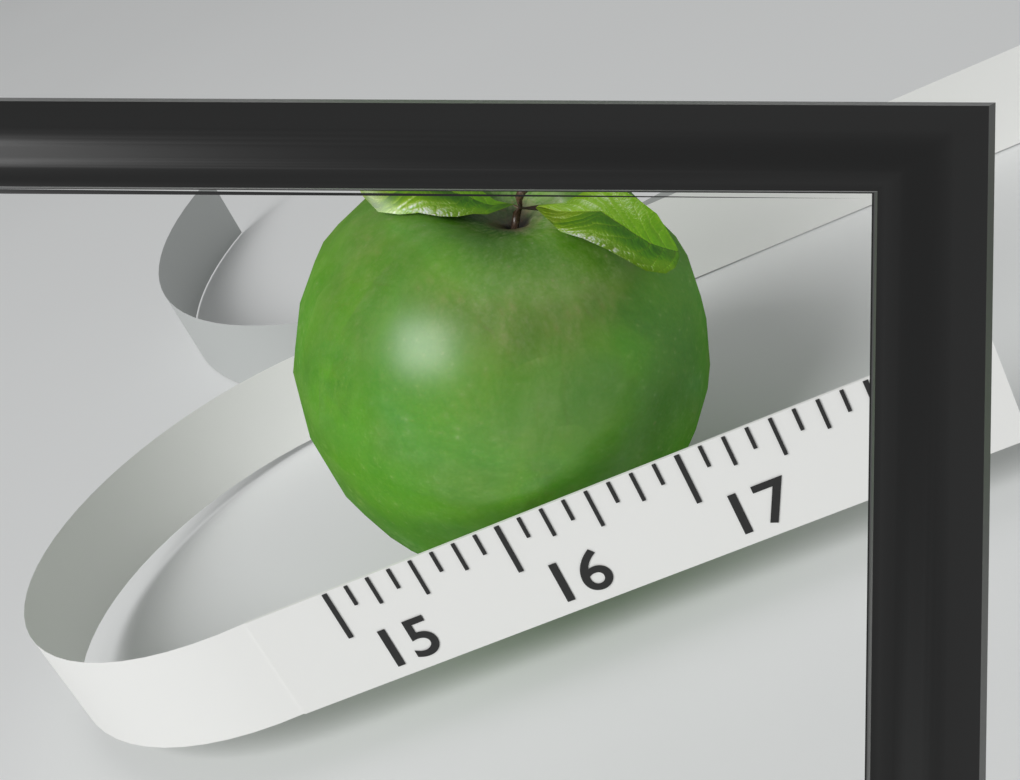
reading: 17.375 (no unit)
